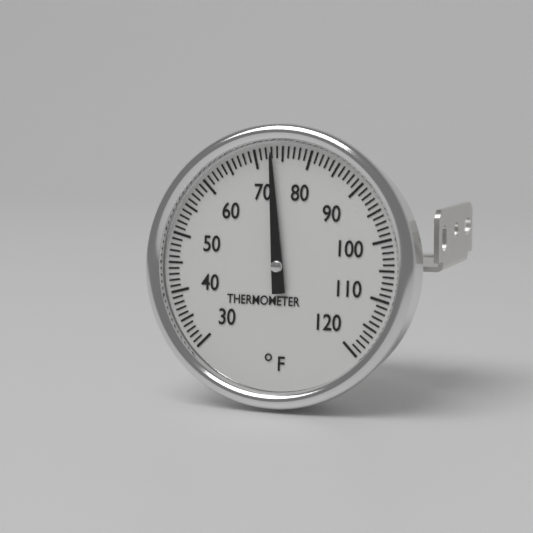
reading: 73 °F
